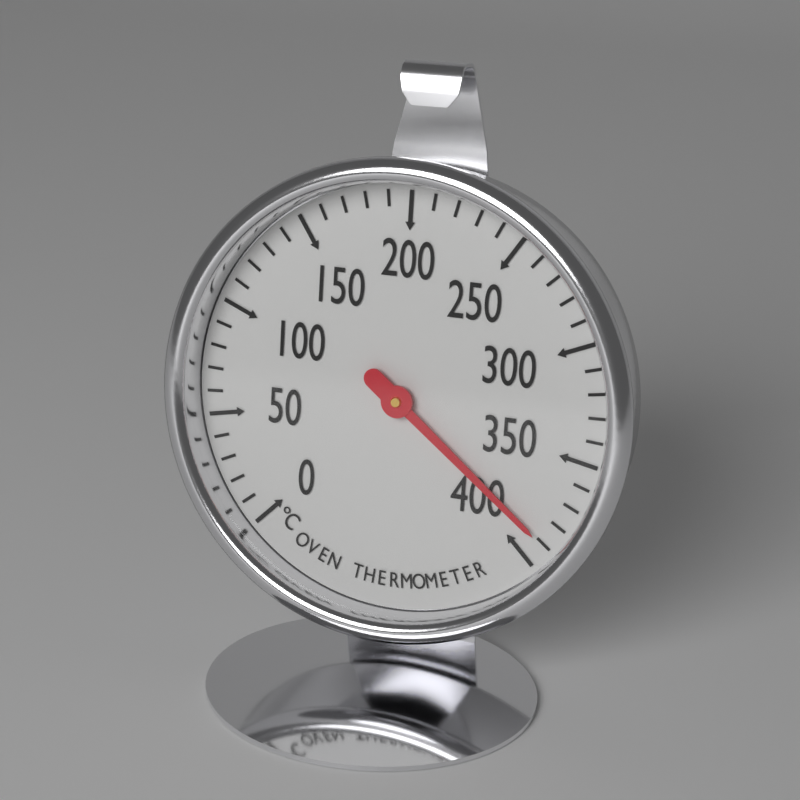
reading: 390 °C
